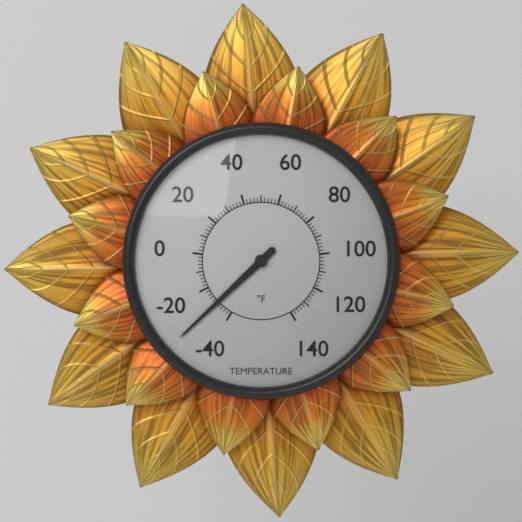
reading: -30 °F
